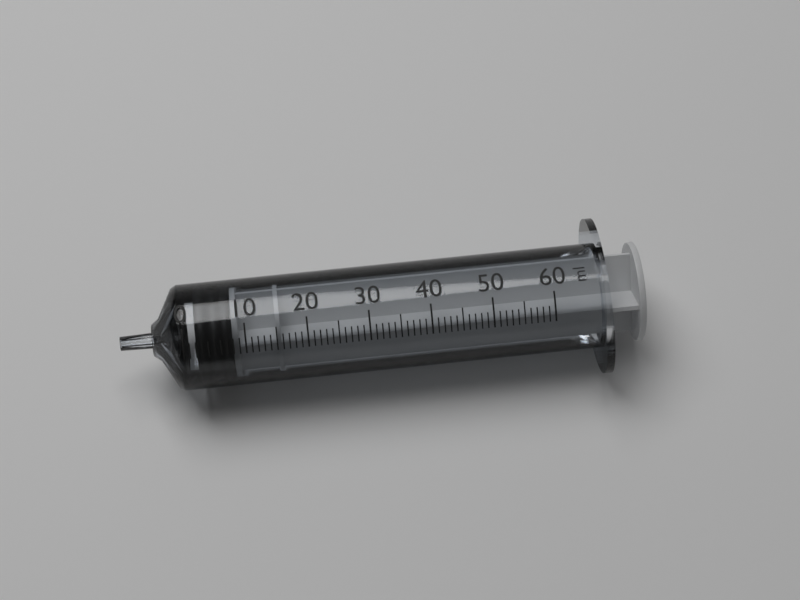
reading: 2 ml
